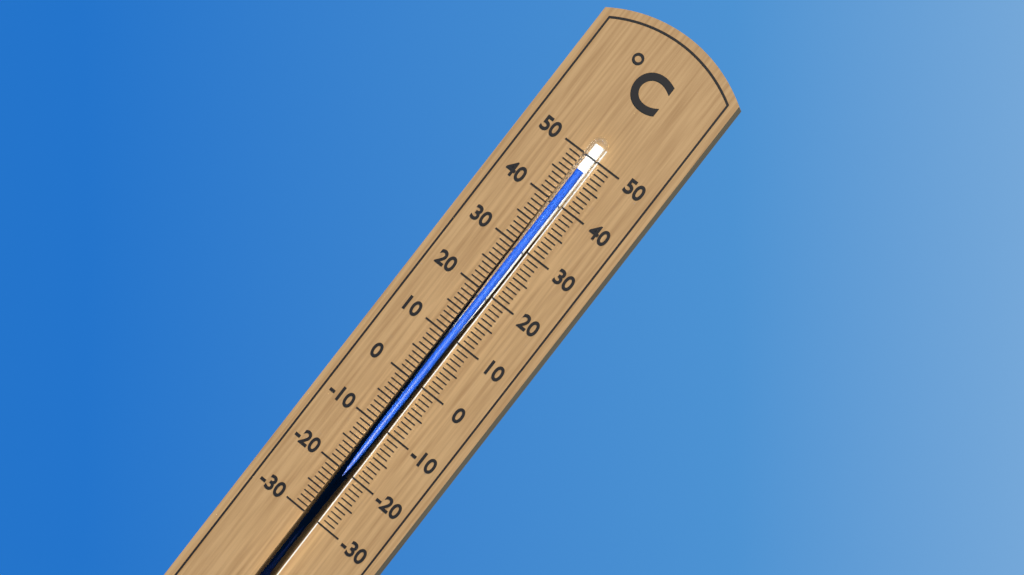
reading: 47 °C
